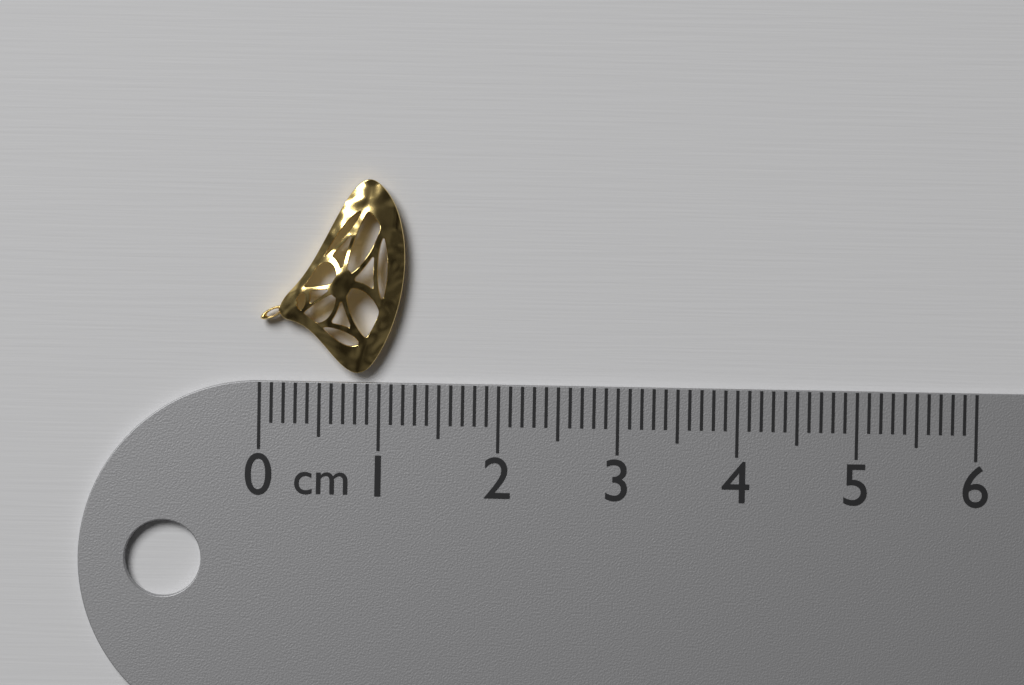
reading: 1.2 cm
